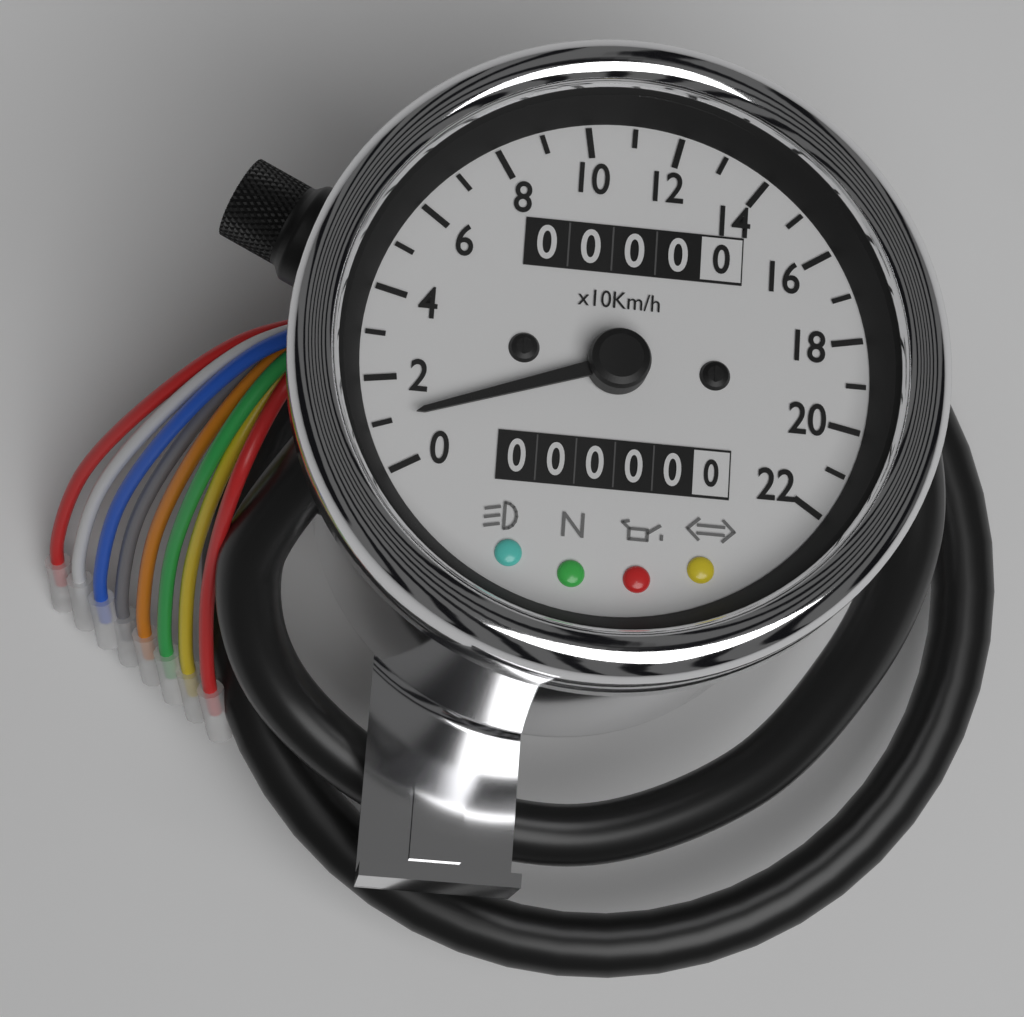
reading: 10 km/h
